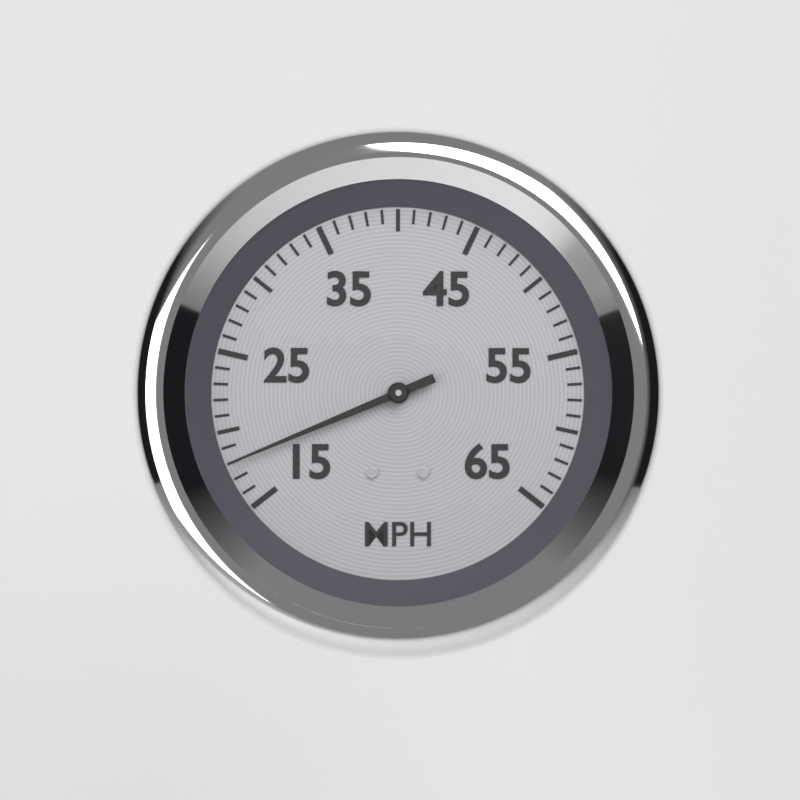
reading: 18 MPH
